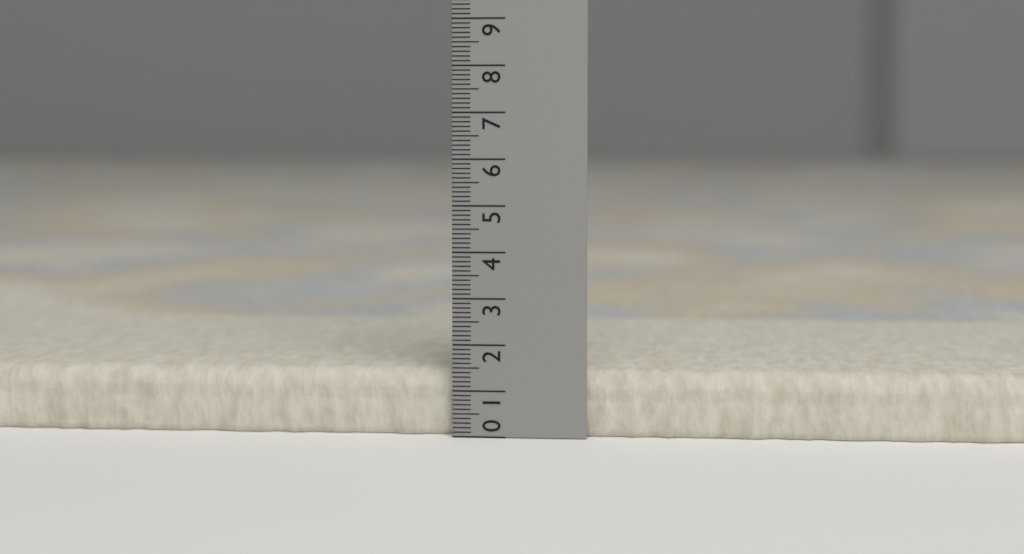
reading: 1.4 (no unit)
